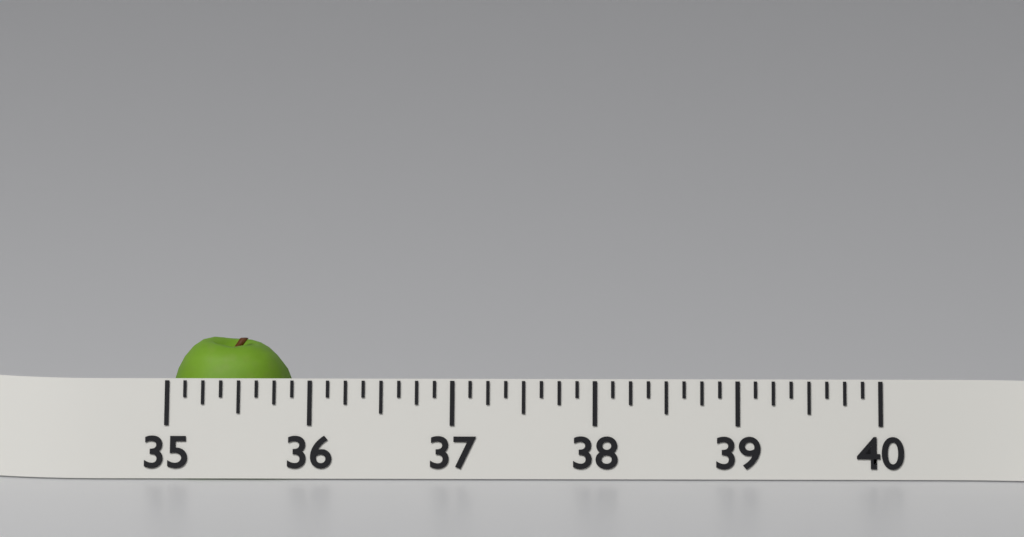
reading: 35.875 (no unit)
